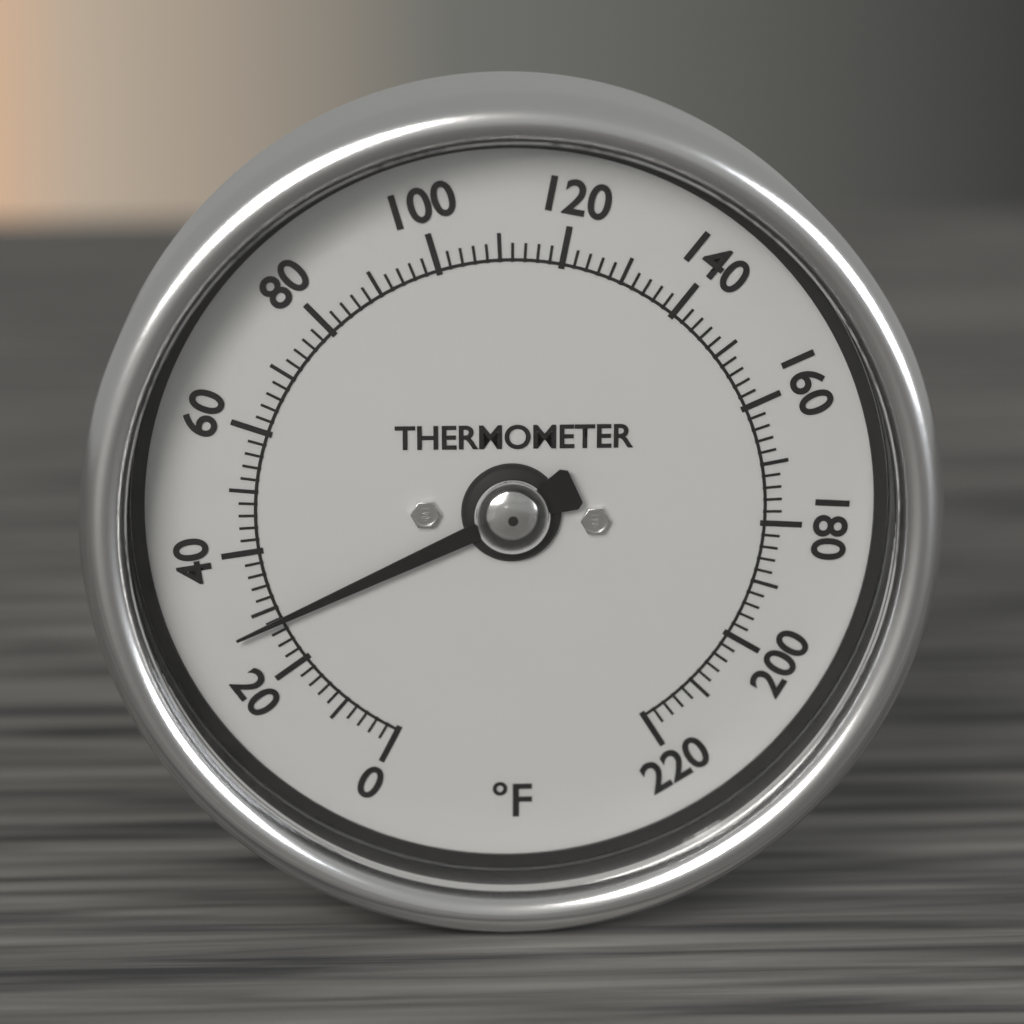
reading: 28 °F
